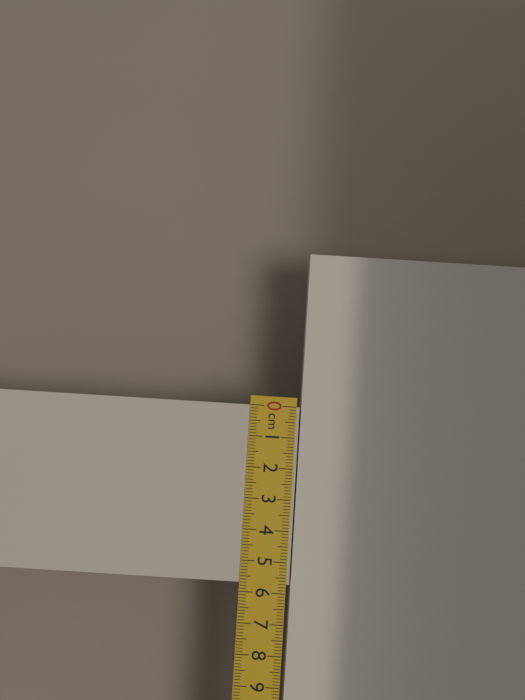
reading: 5.7 cm
